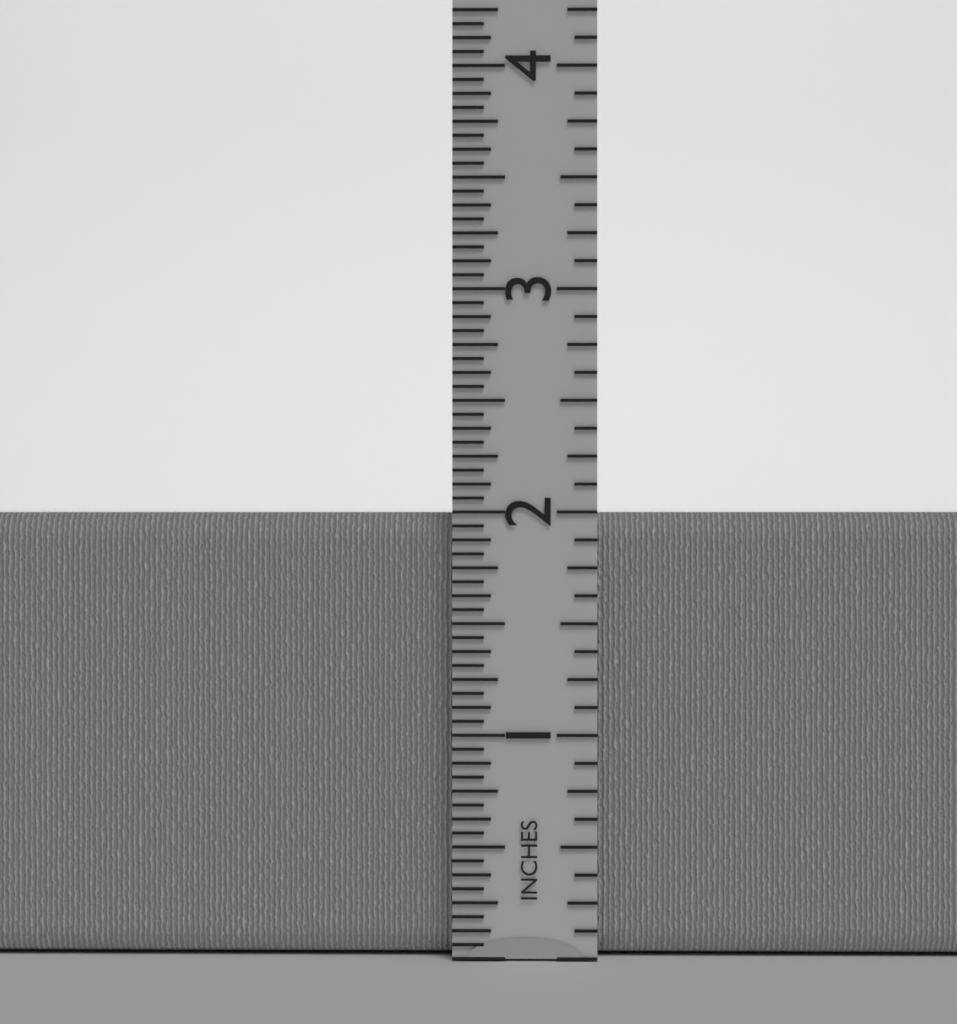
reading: 2.0000 in
